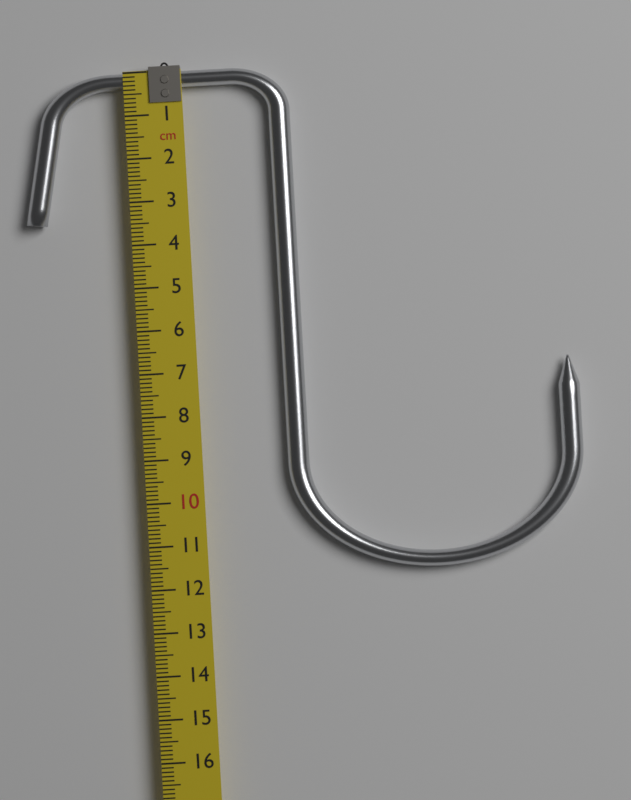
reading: 11.8 cm
